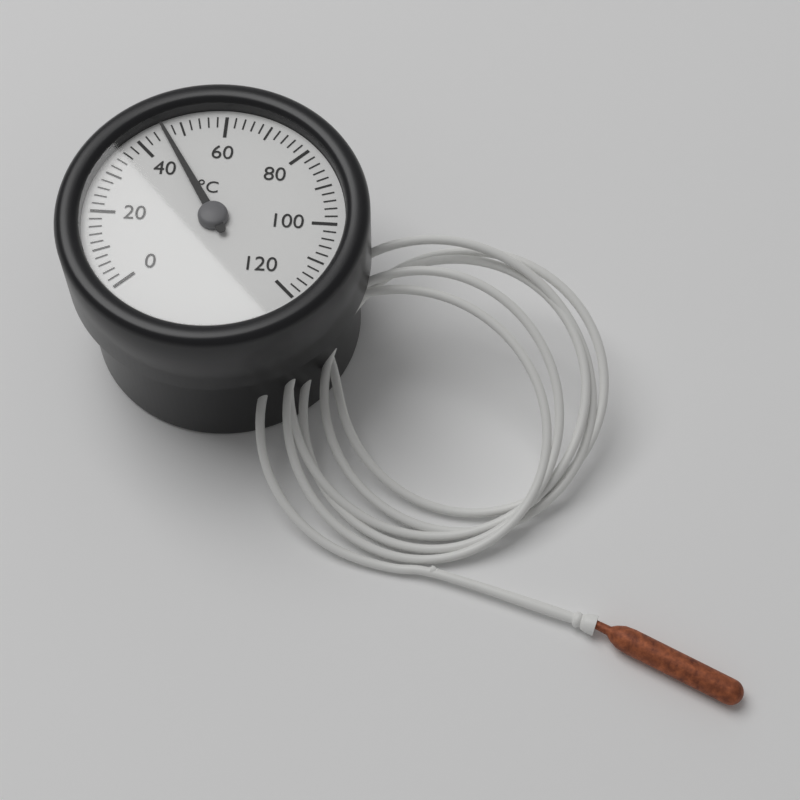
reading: 46 °C
